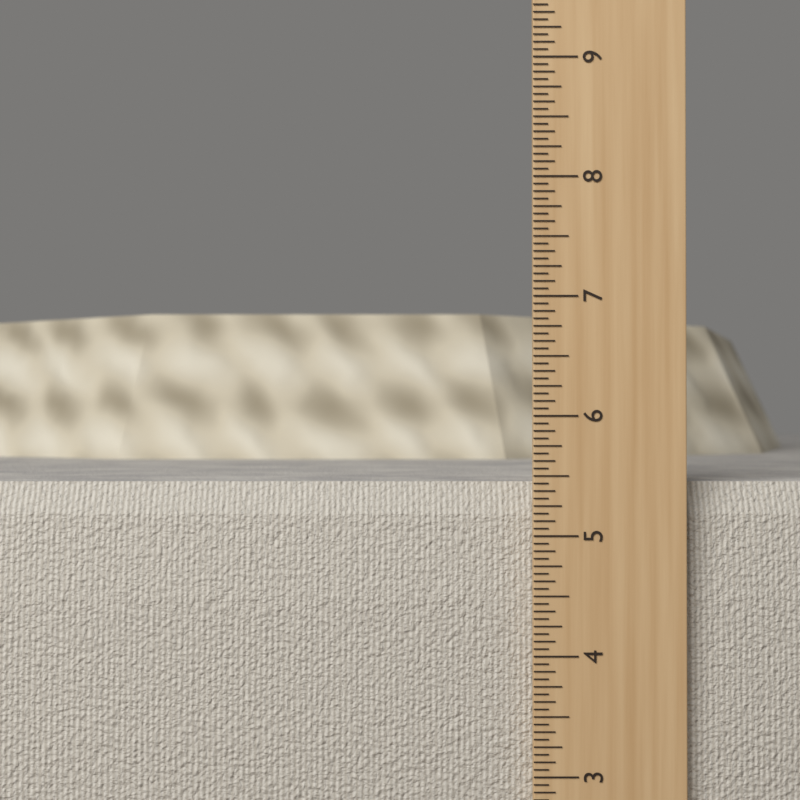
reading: 5.4375 in
